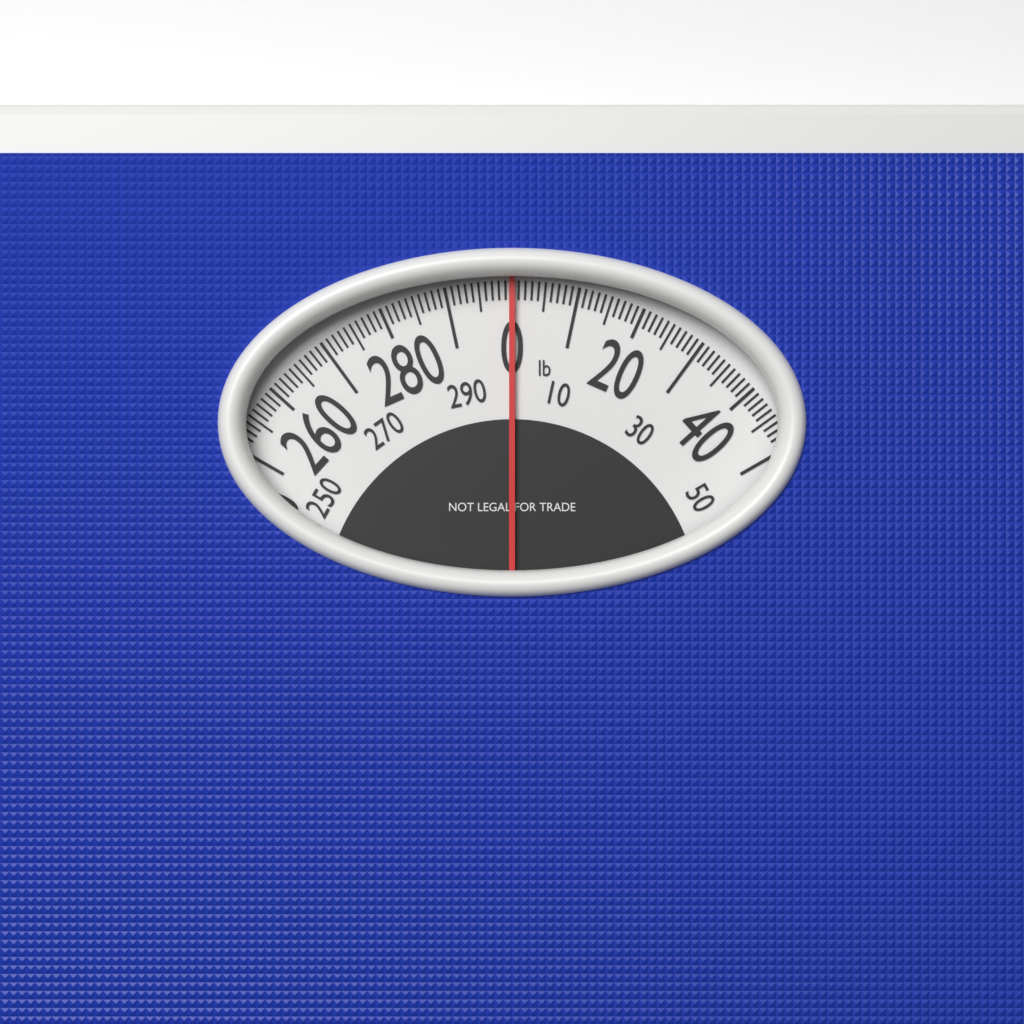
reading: 0 lb
